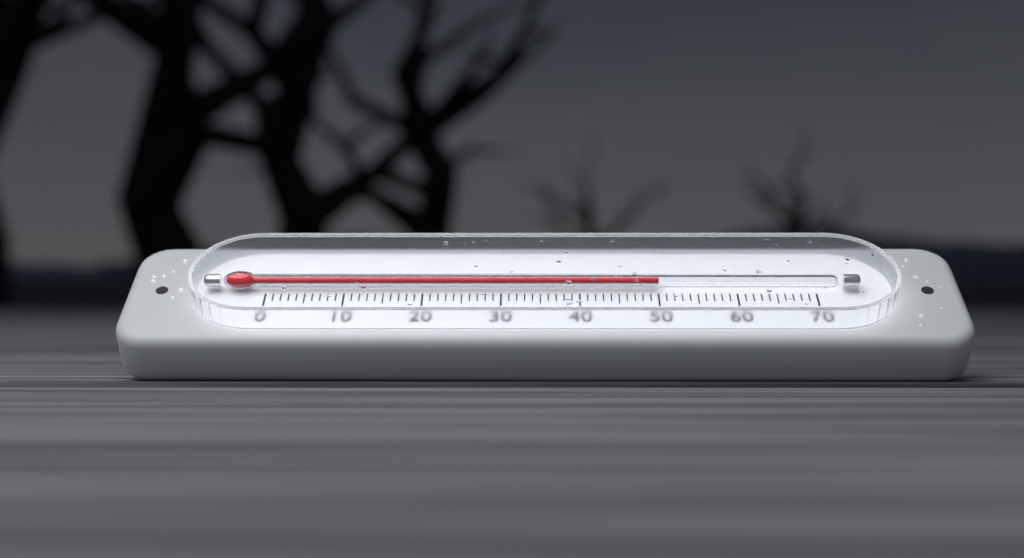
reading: 50 (no unit)
